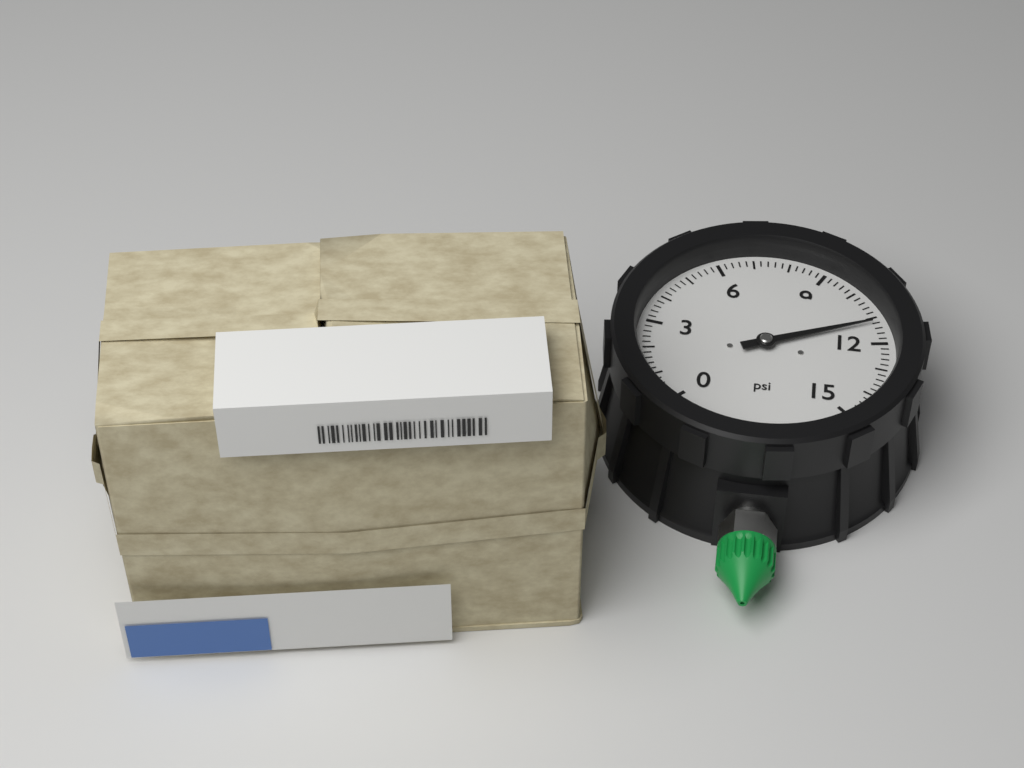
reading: 11.2 psi
